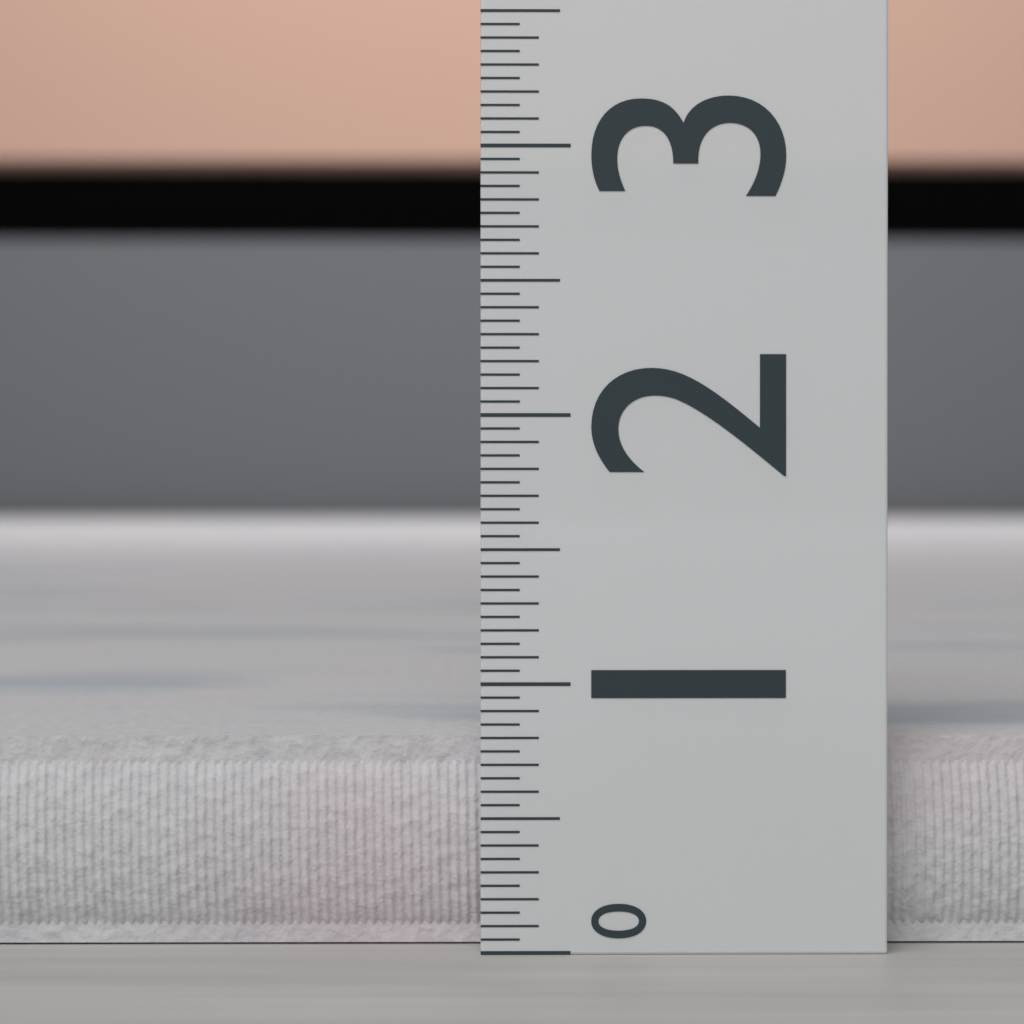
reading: 0.80 (no unit)
